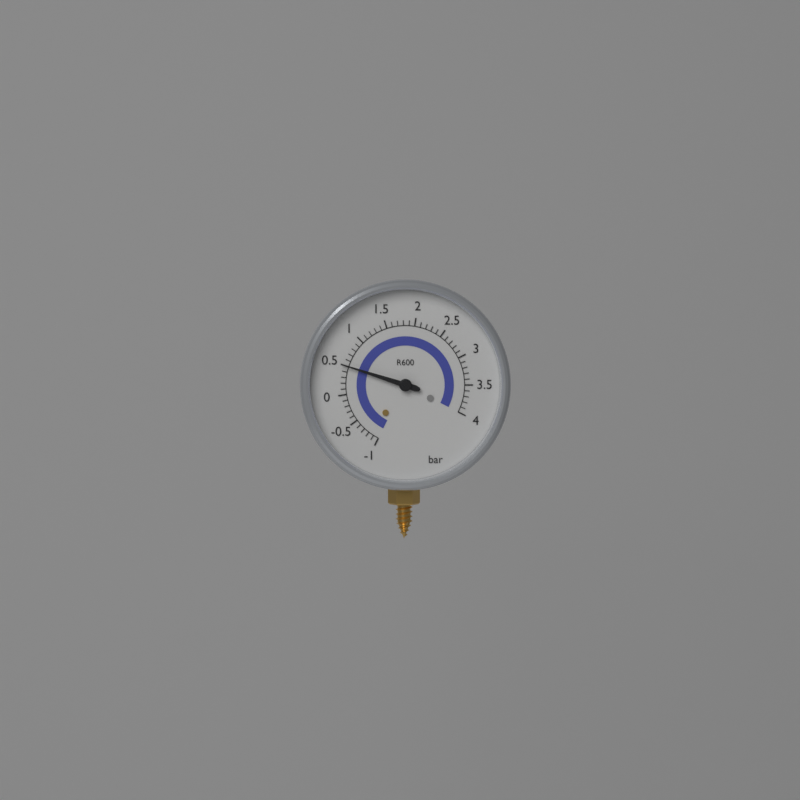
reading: 0.5 bar
